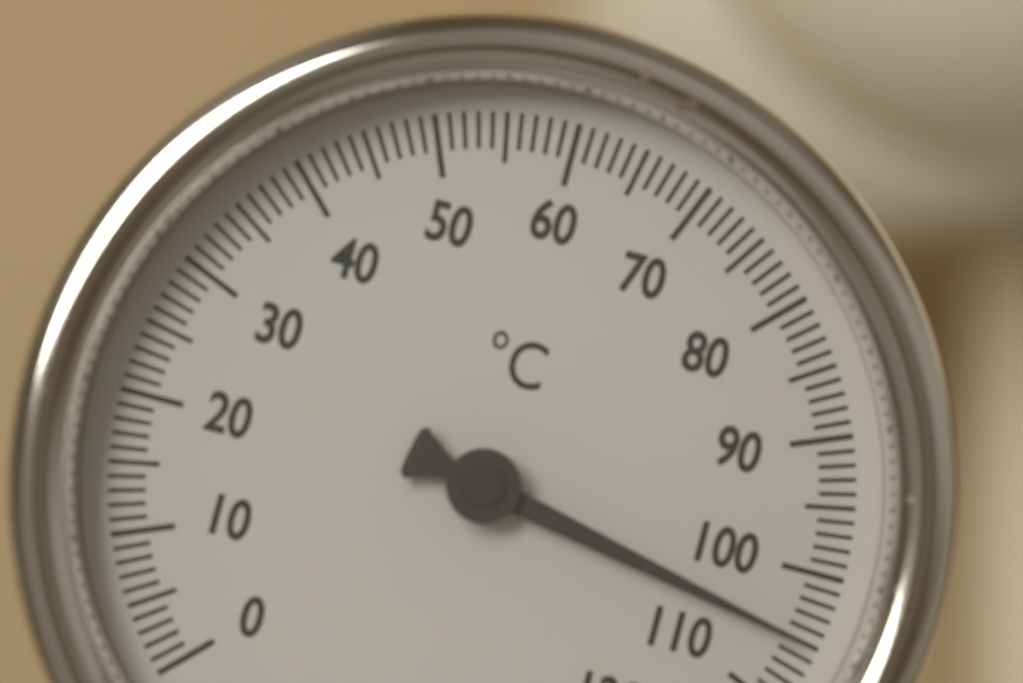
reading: 105 °C
